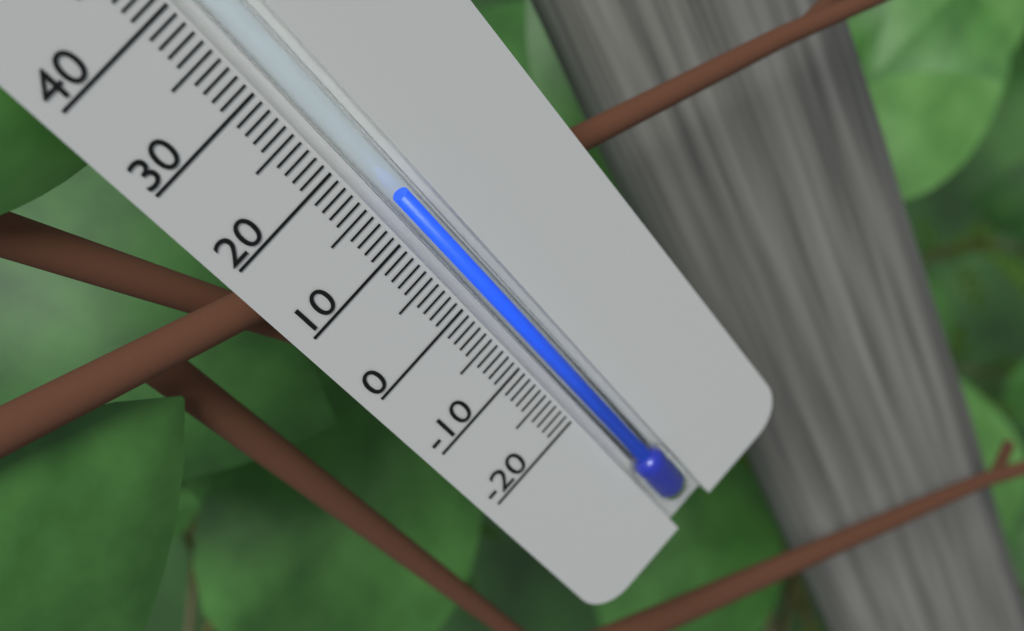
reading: 14 °C
